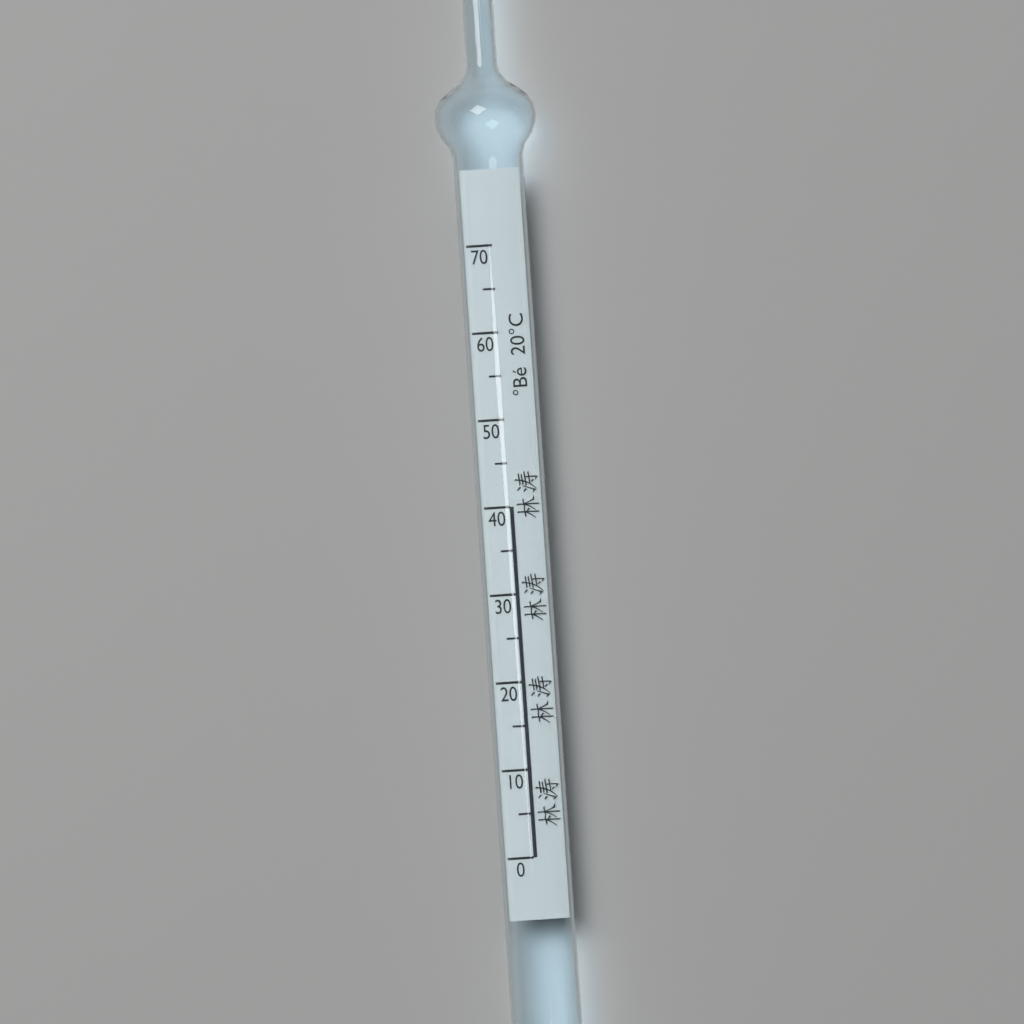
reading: 40 °Bé
